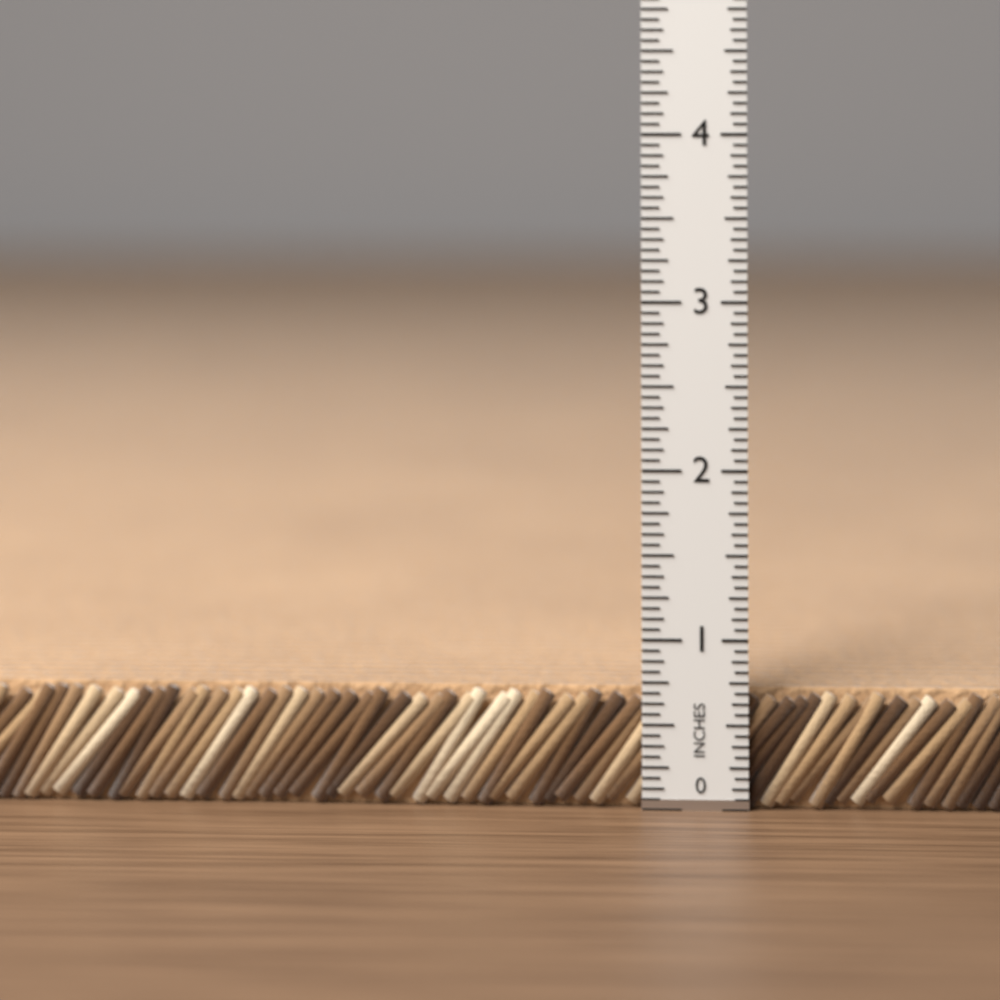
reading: 0.6875 in
